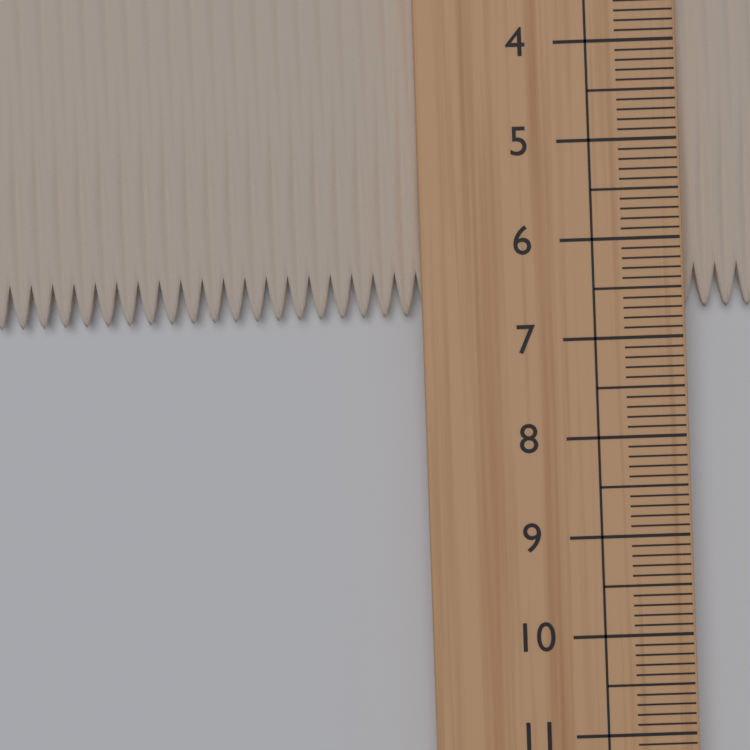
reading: 6.7 cm
